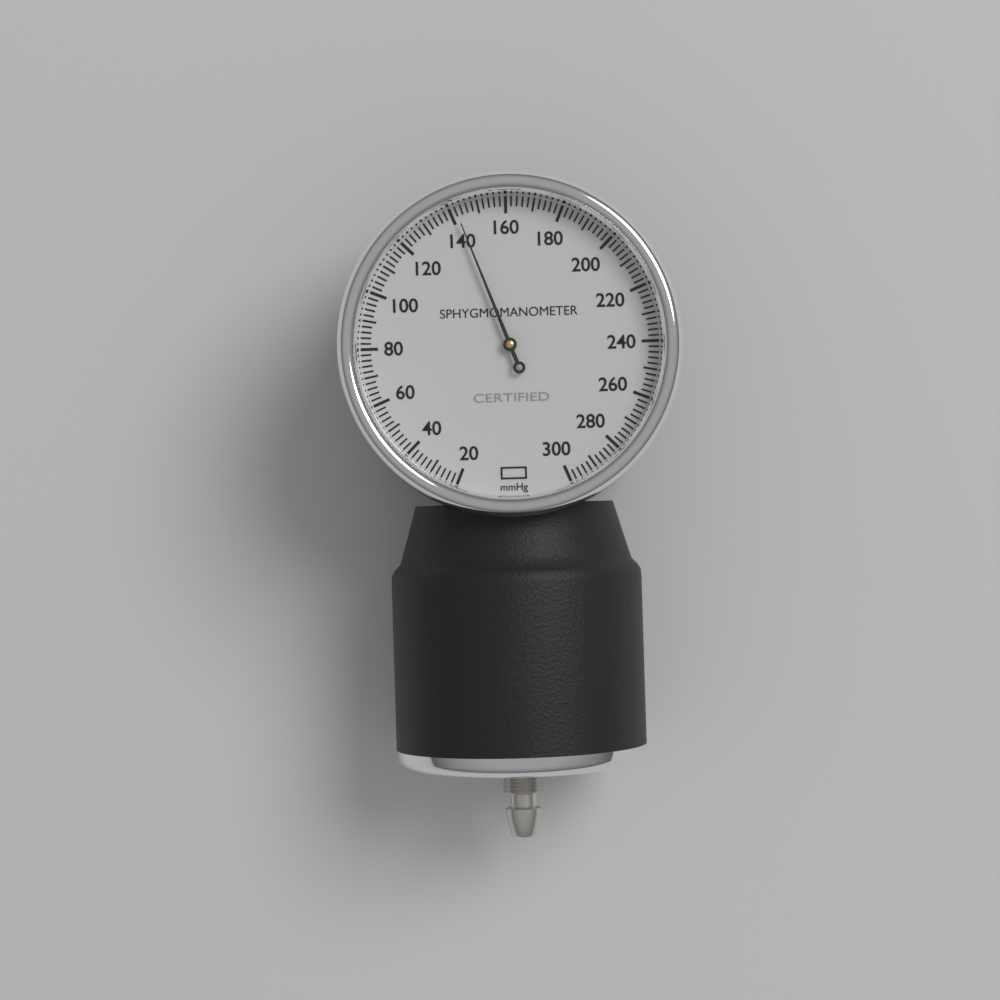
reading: 142 mmHg
